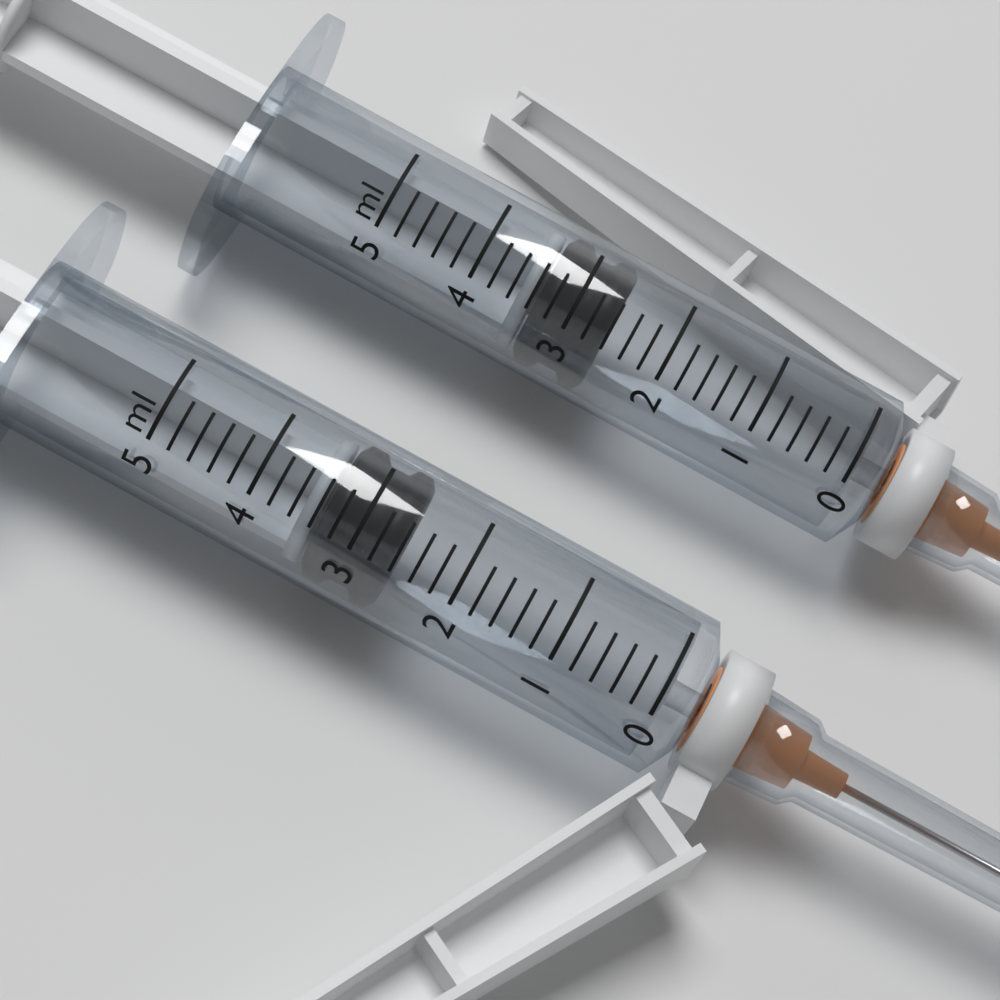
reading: 2.6 ml
